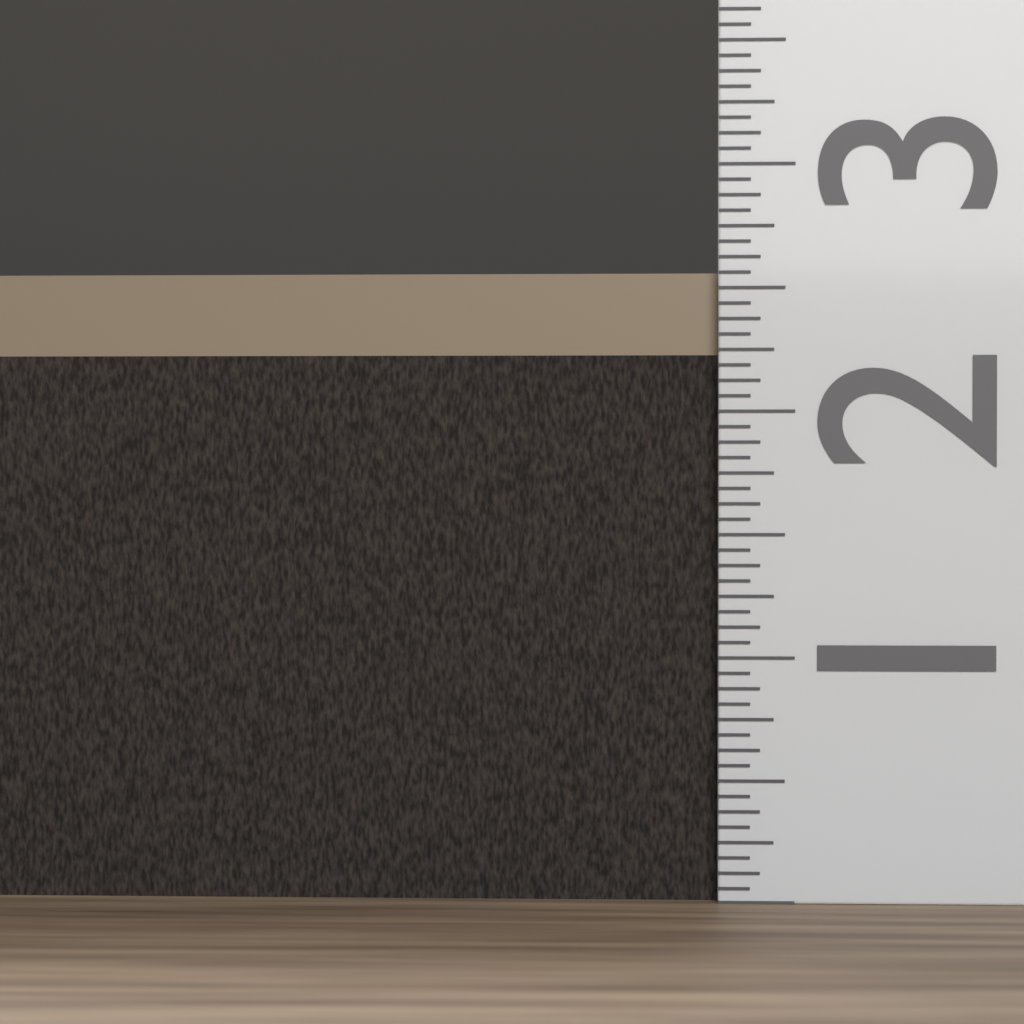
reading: 2.5625 (no unit)
